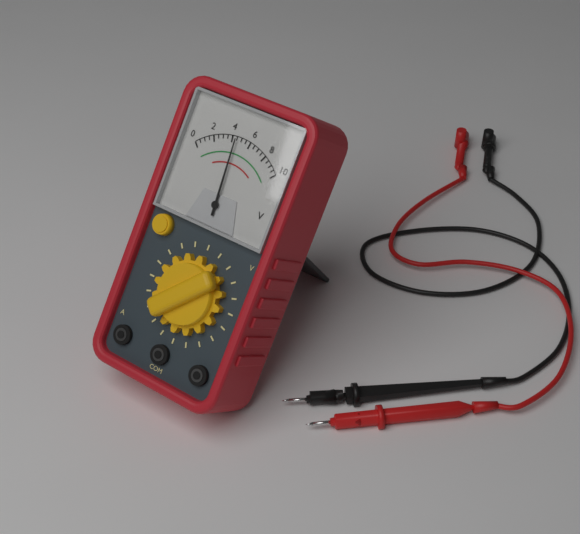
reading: 4.5 V
